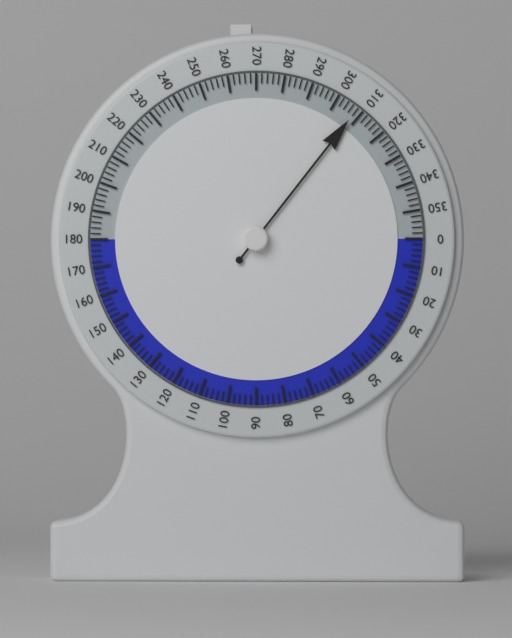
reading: 308 (no unit)
